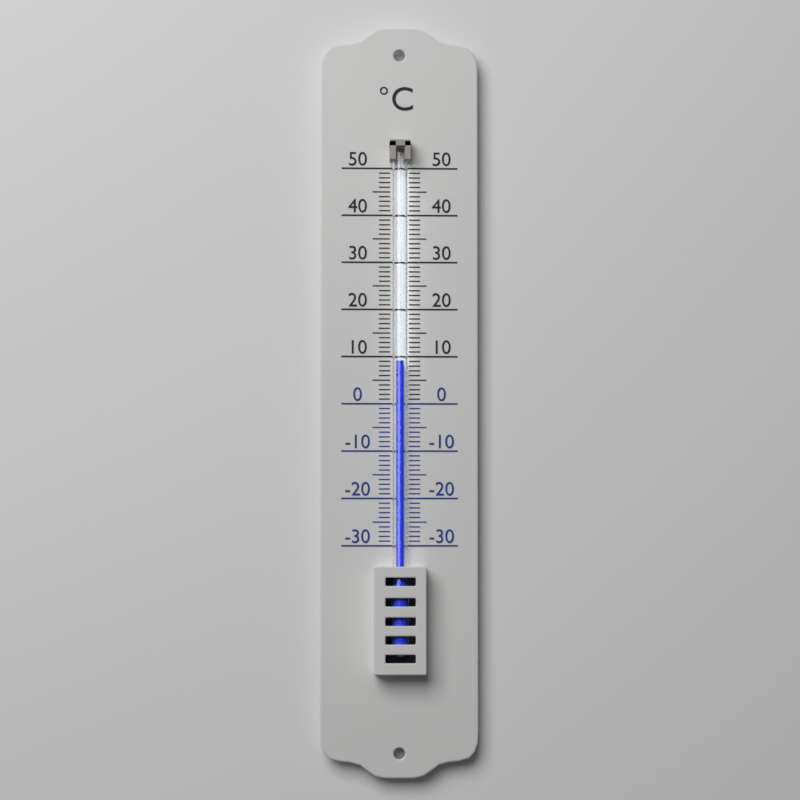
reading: 9 °C
